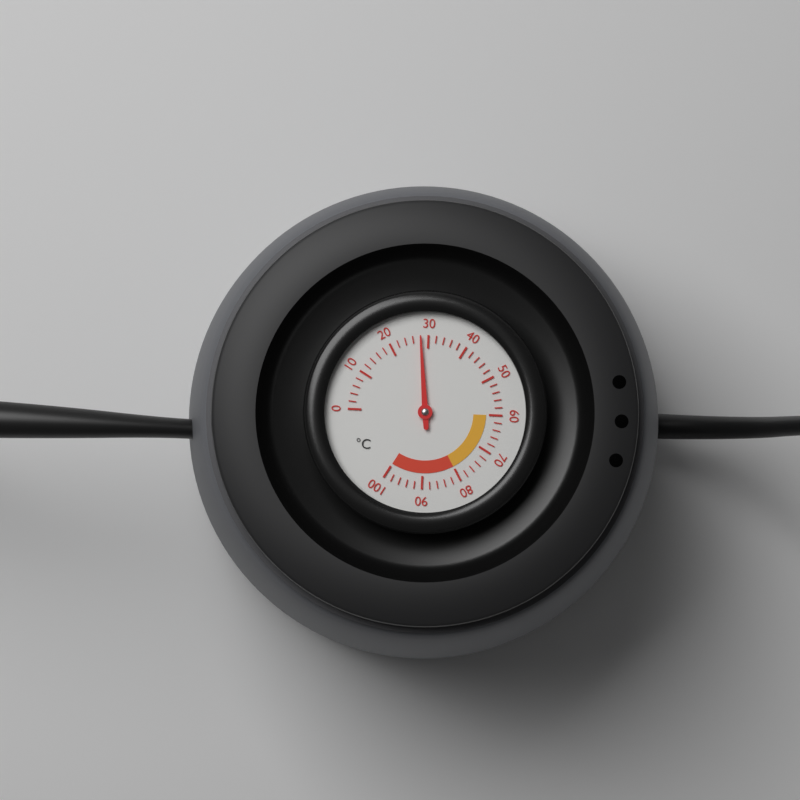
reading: 28 °C
